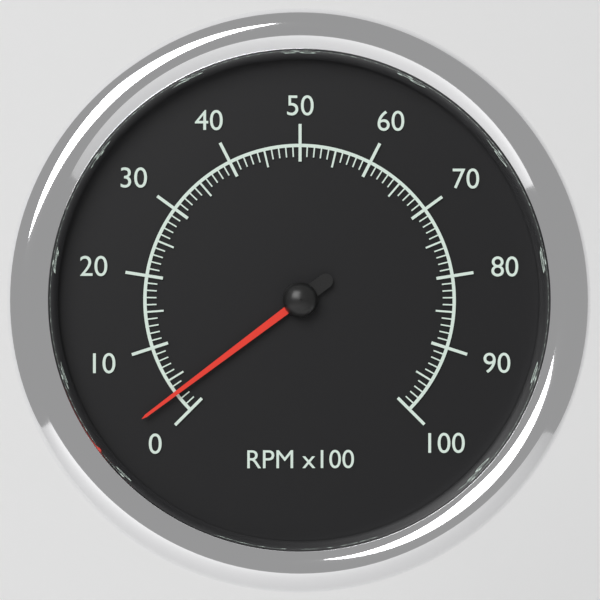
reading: 3 RPM x100
